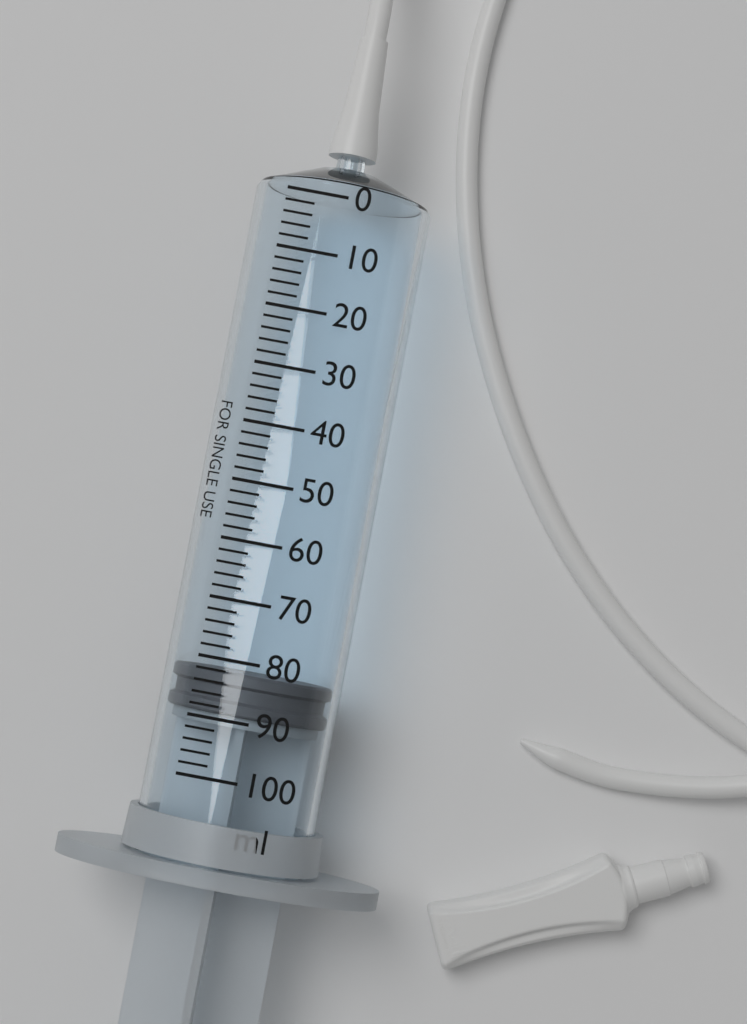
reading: 82 ml
